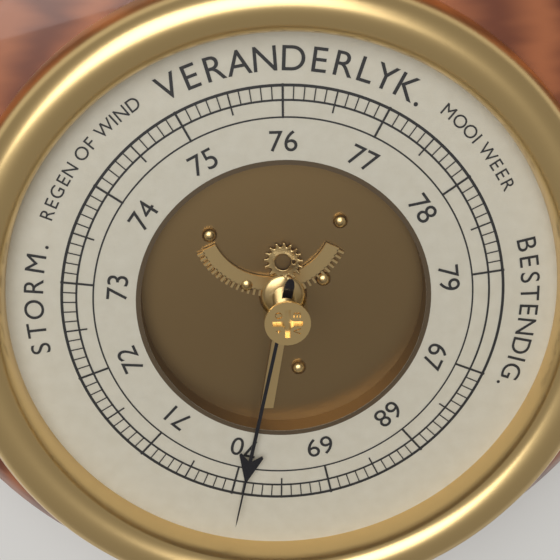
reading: 69.9 (no unit)
